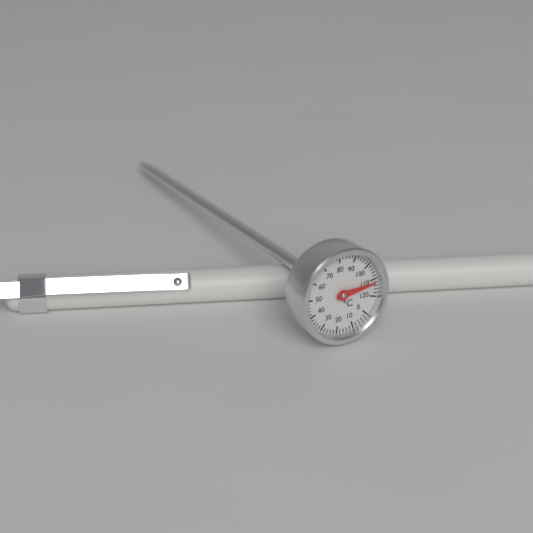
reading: 112 °C
